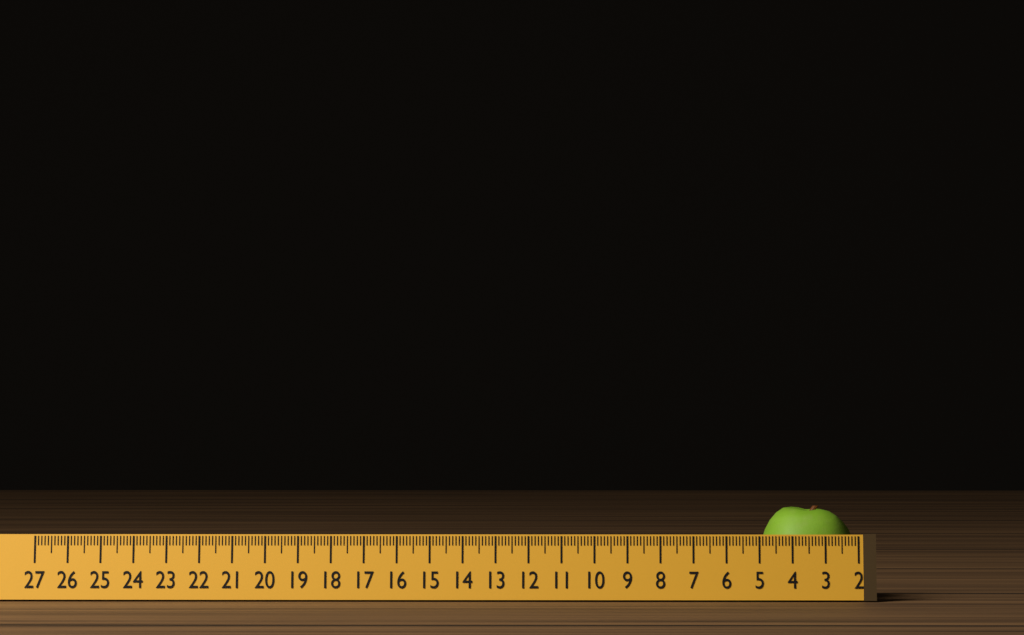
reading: 4.9 (no unit)
